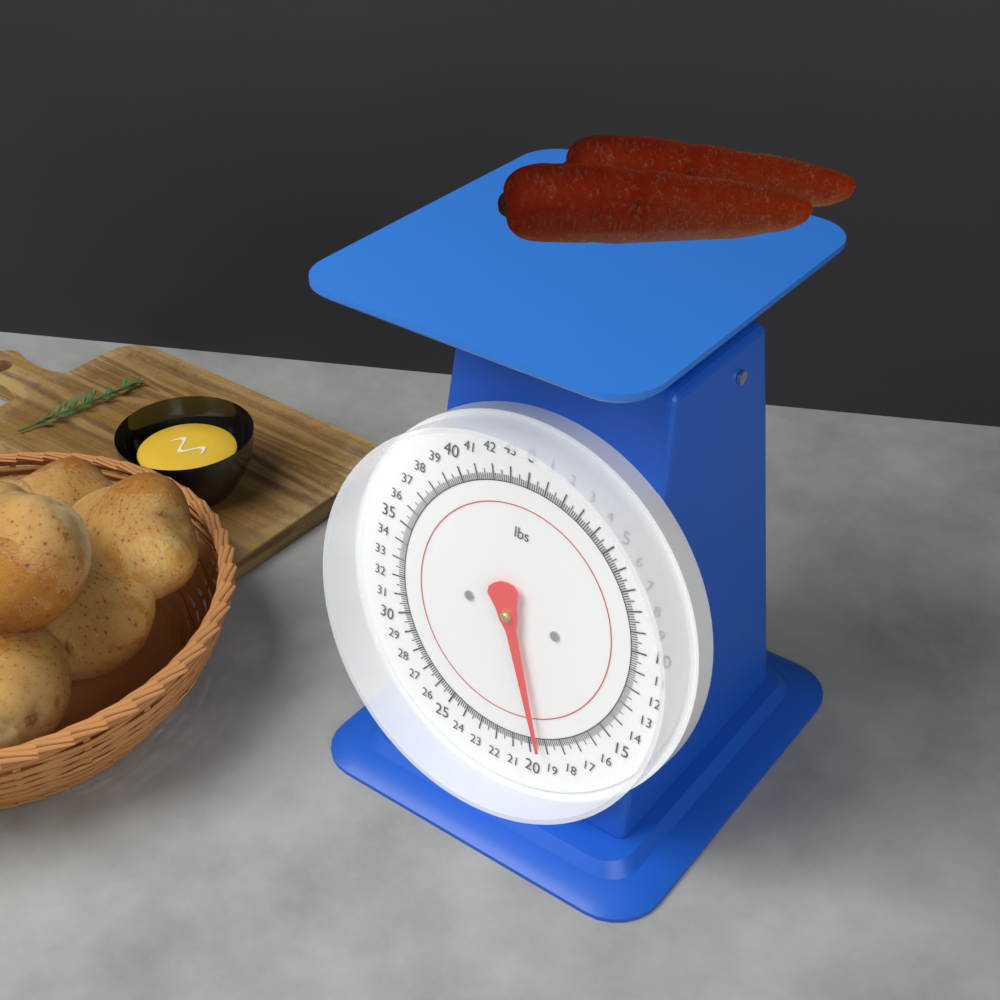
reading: 19.375 lbs
